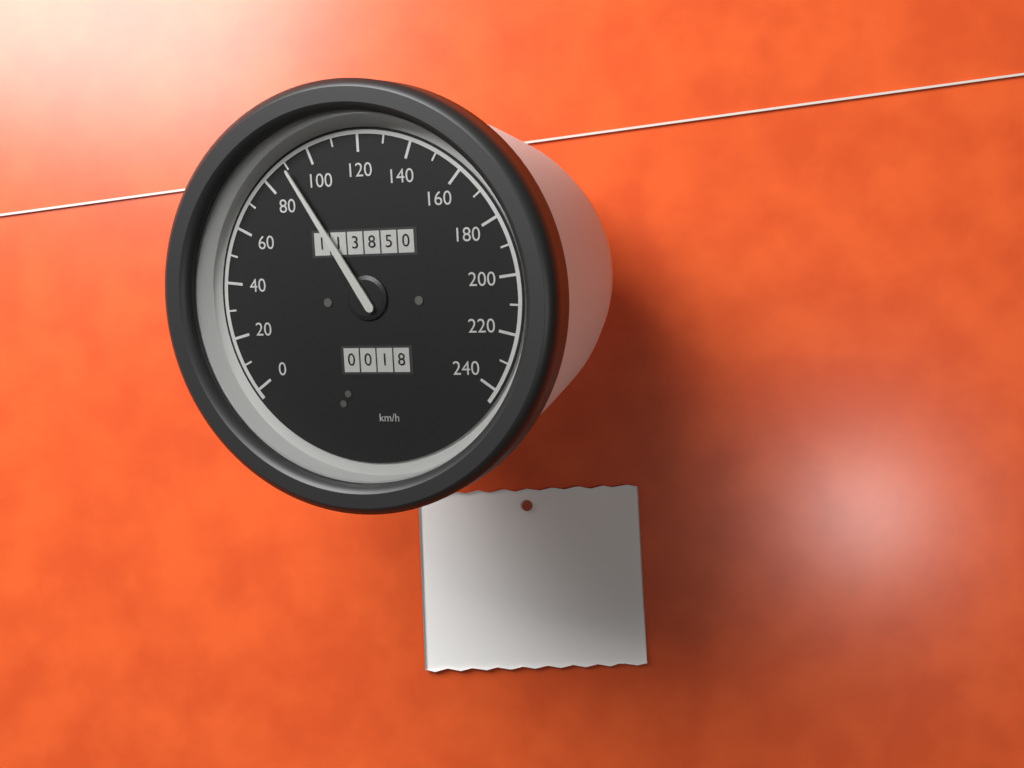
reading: 90 km/h
